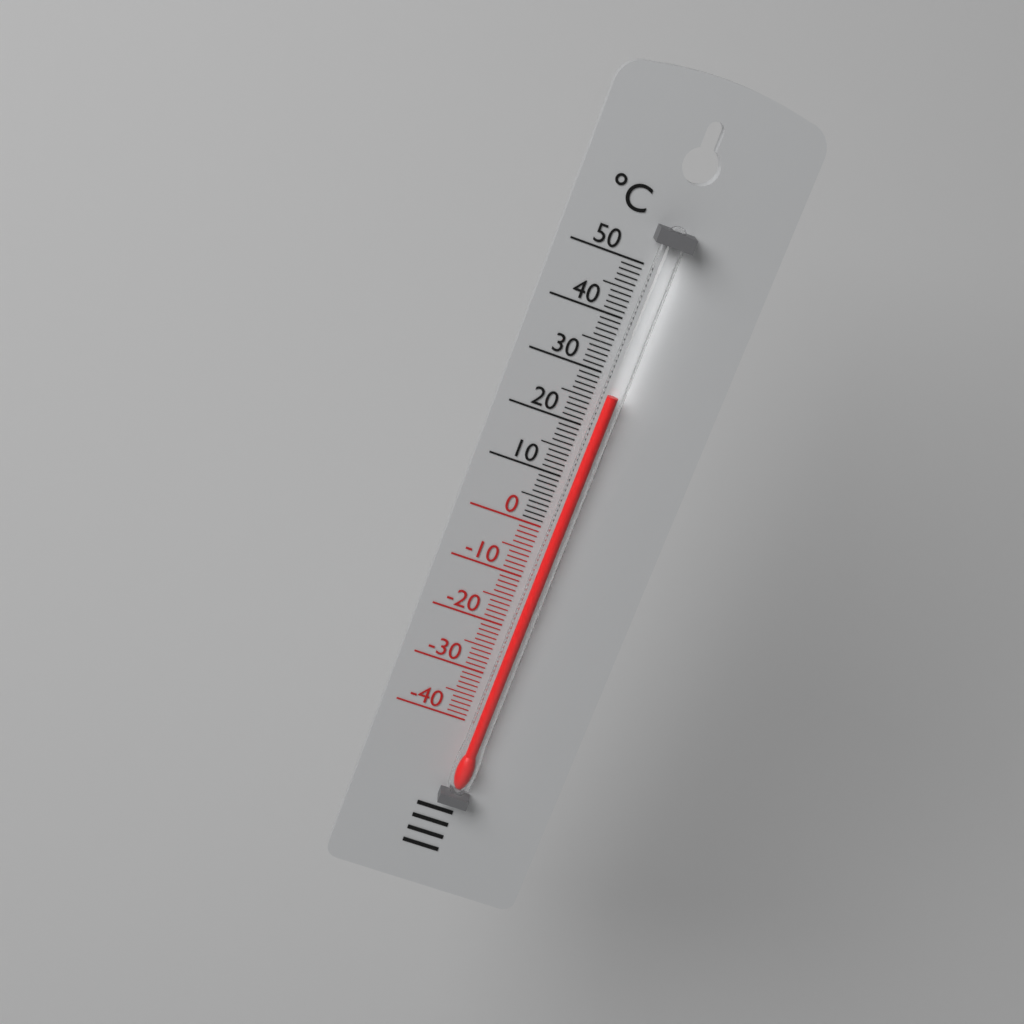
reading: 27 °C
